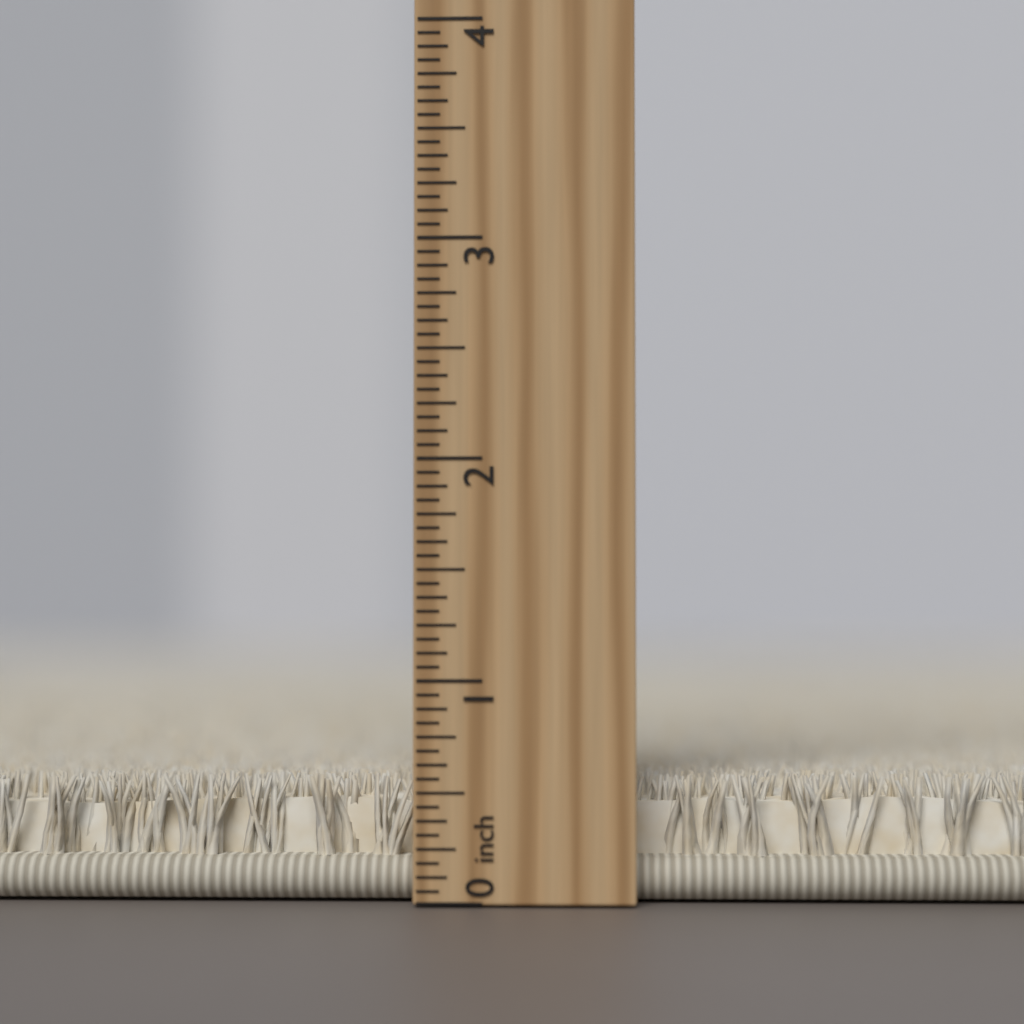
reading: 0.5625 inch
